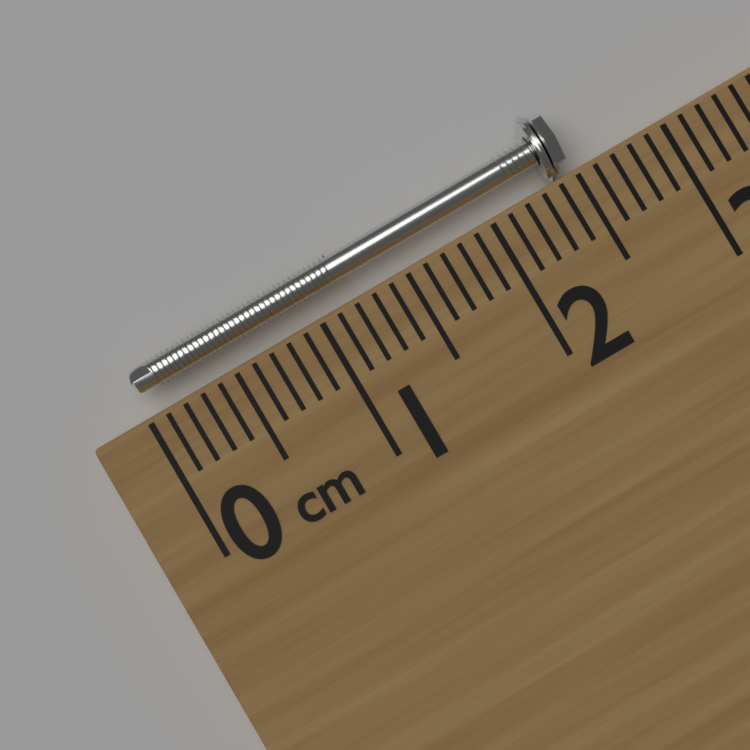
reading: 2.5 cm
